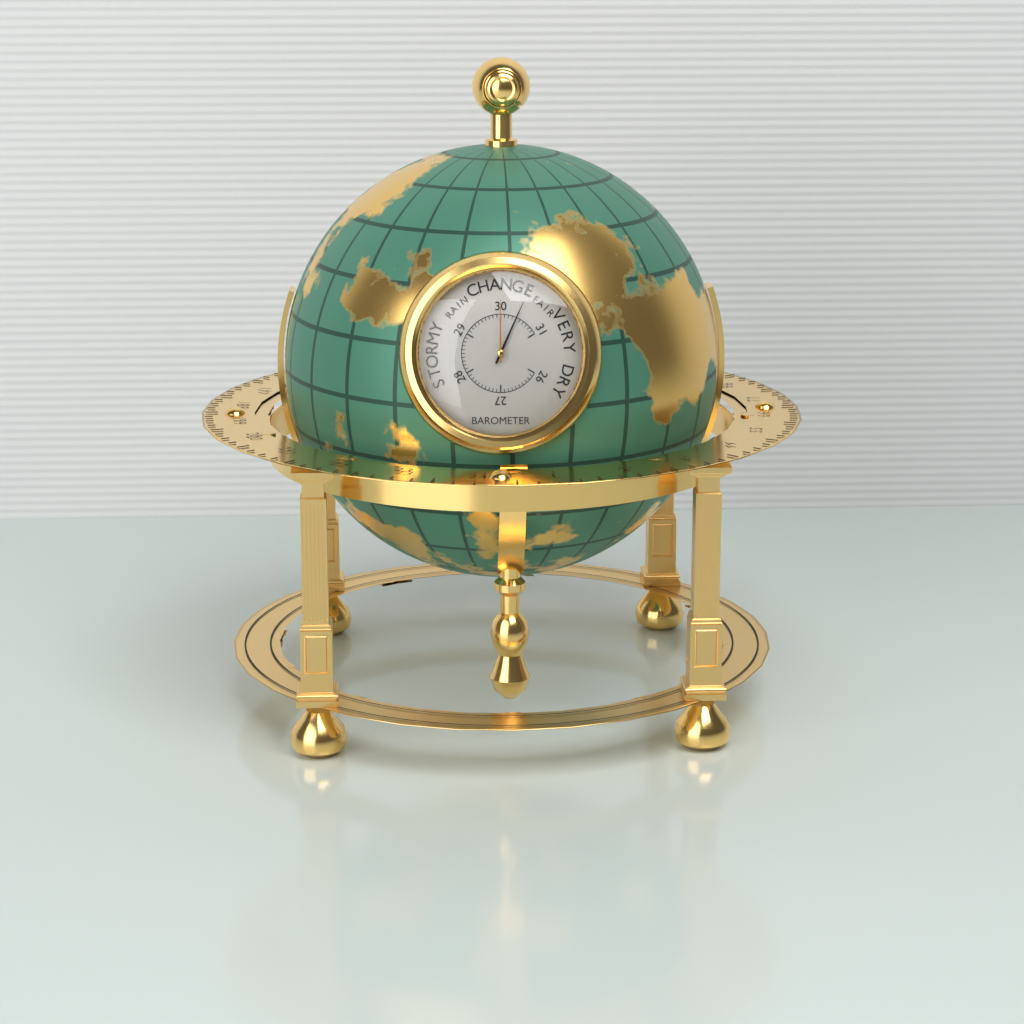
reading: 30.4 inHg
